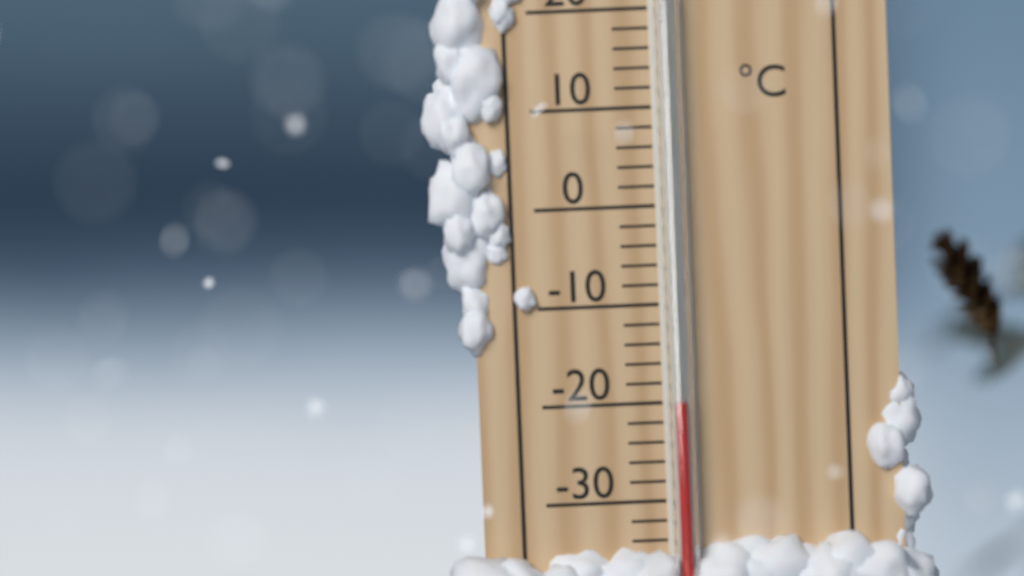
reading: -20 °C
